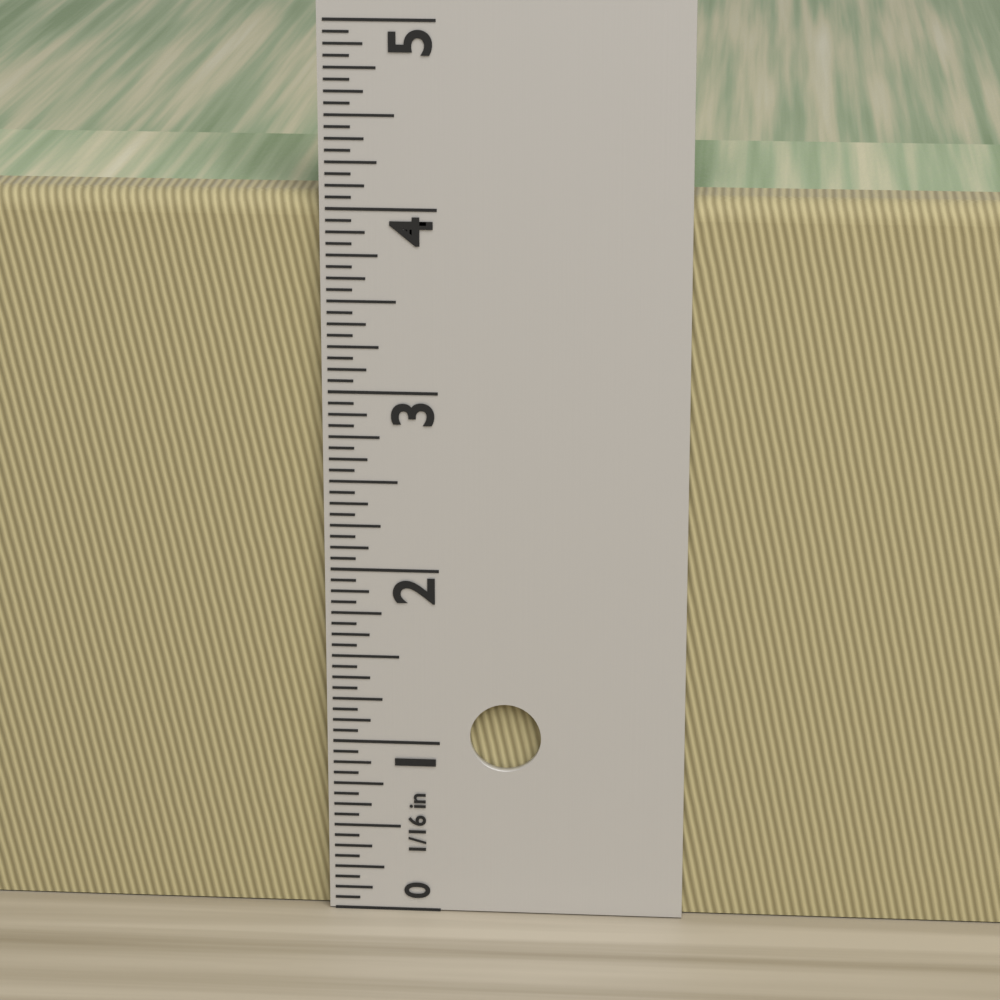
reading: 4.0625 in
